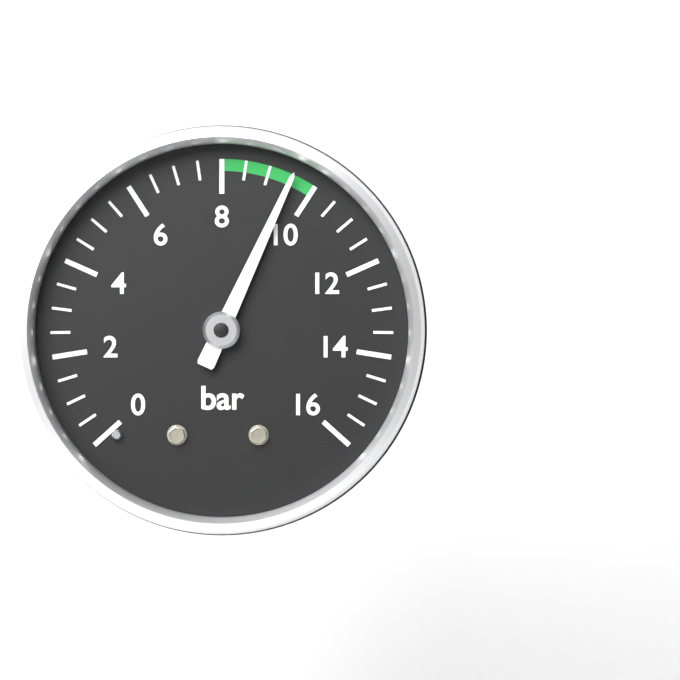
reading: 9.5 bar
